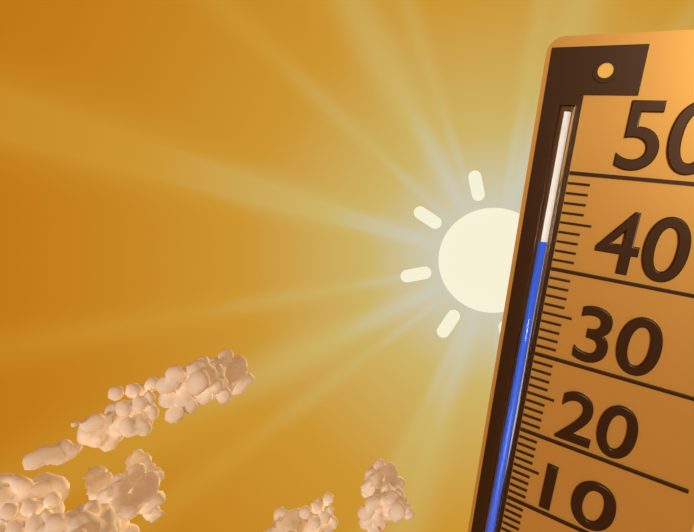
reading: 43 (no unit)
